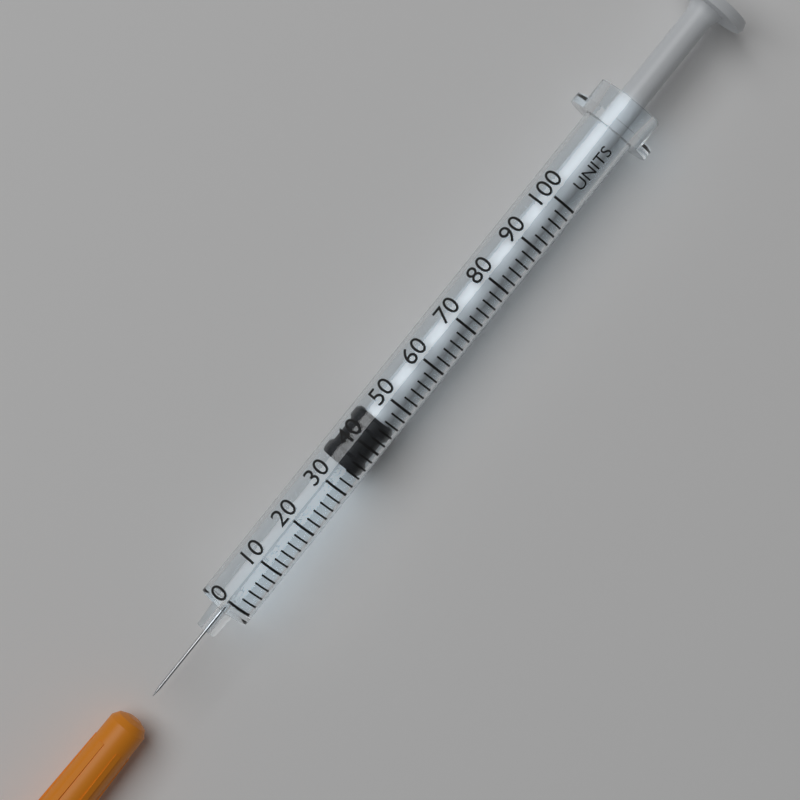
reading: 34 units
